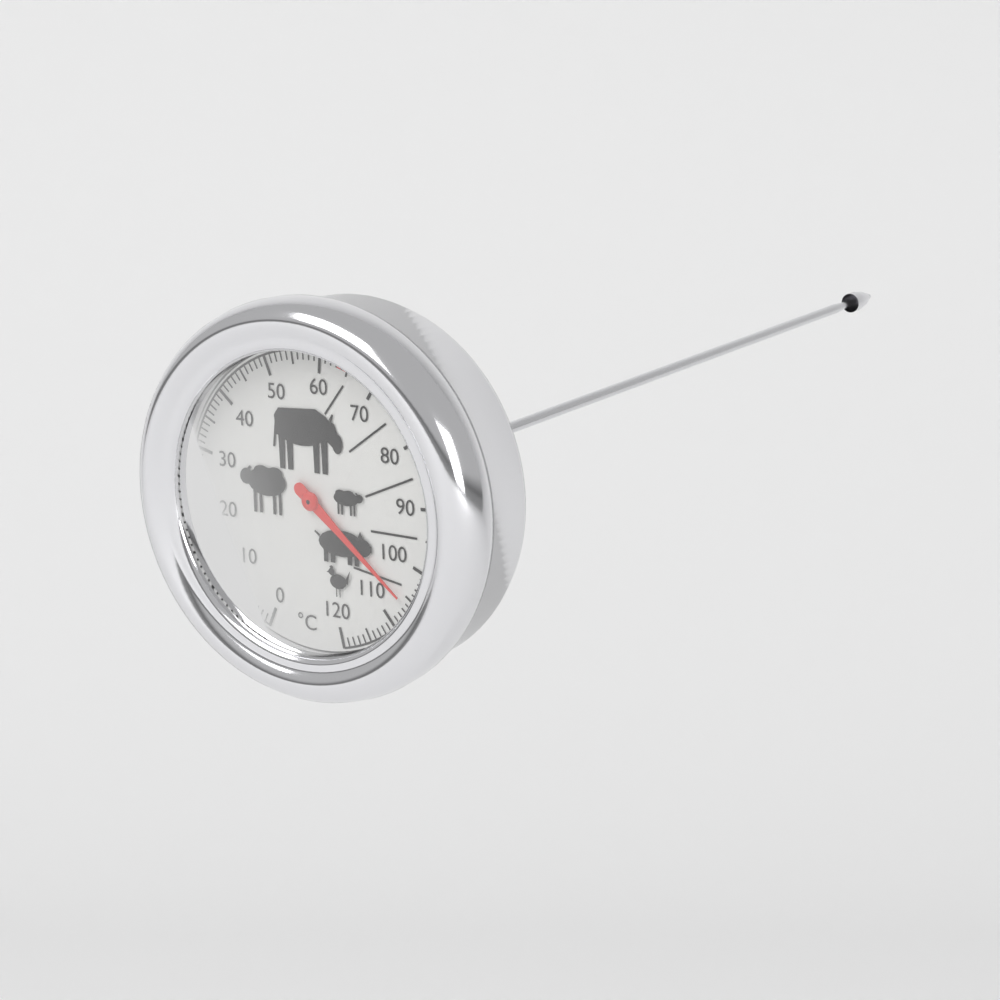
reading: 106 °C
